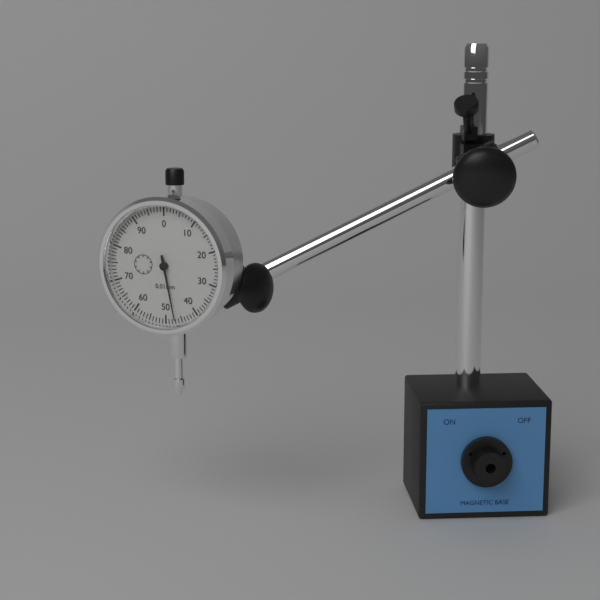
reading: 0.47 mm
